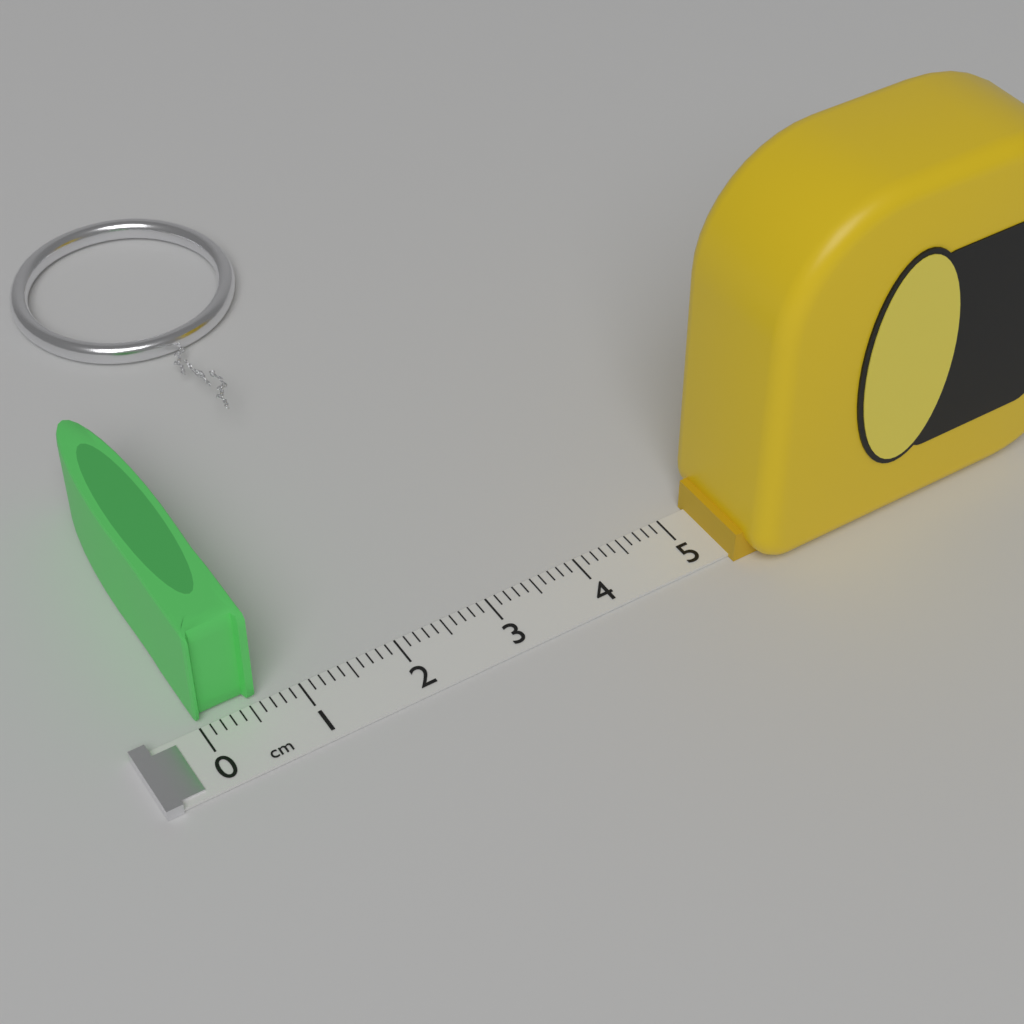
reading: 0.6 cm
